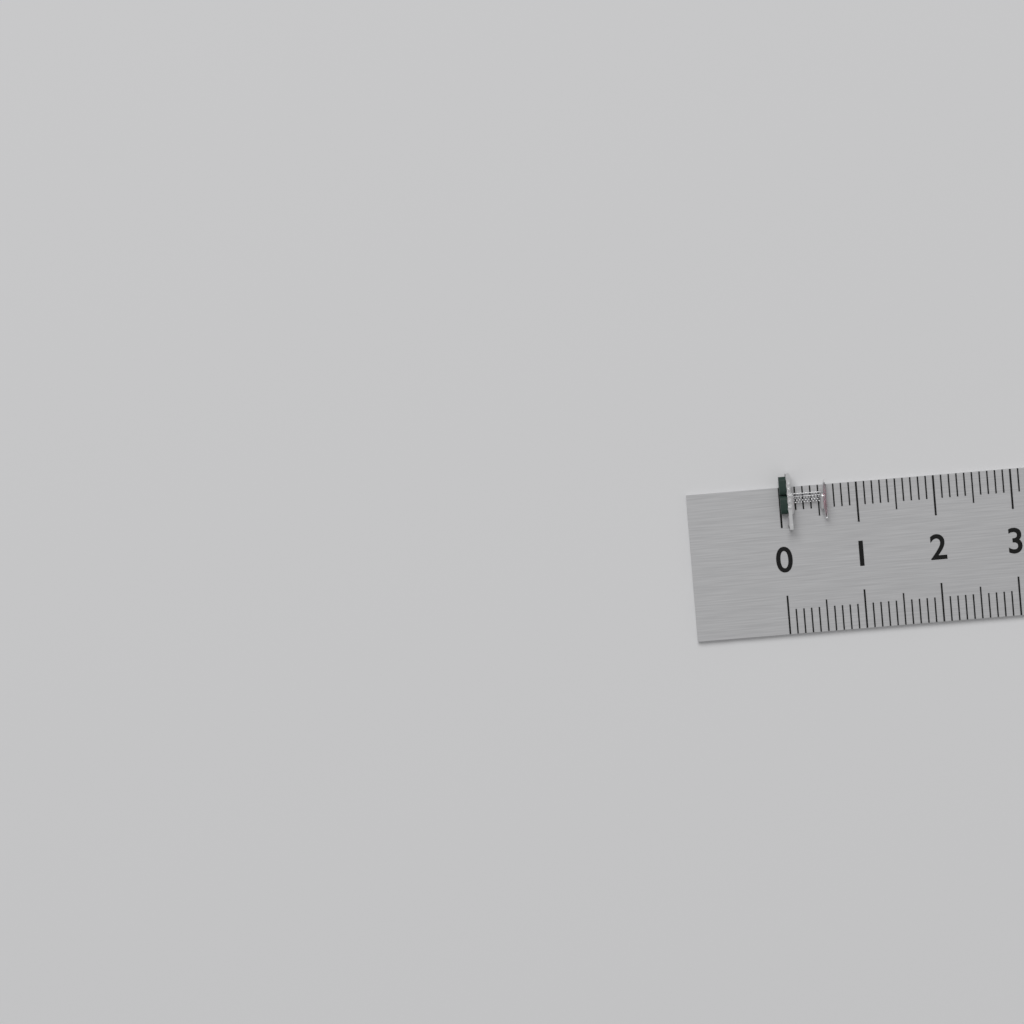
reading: 0.6 (no unit)
